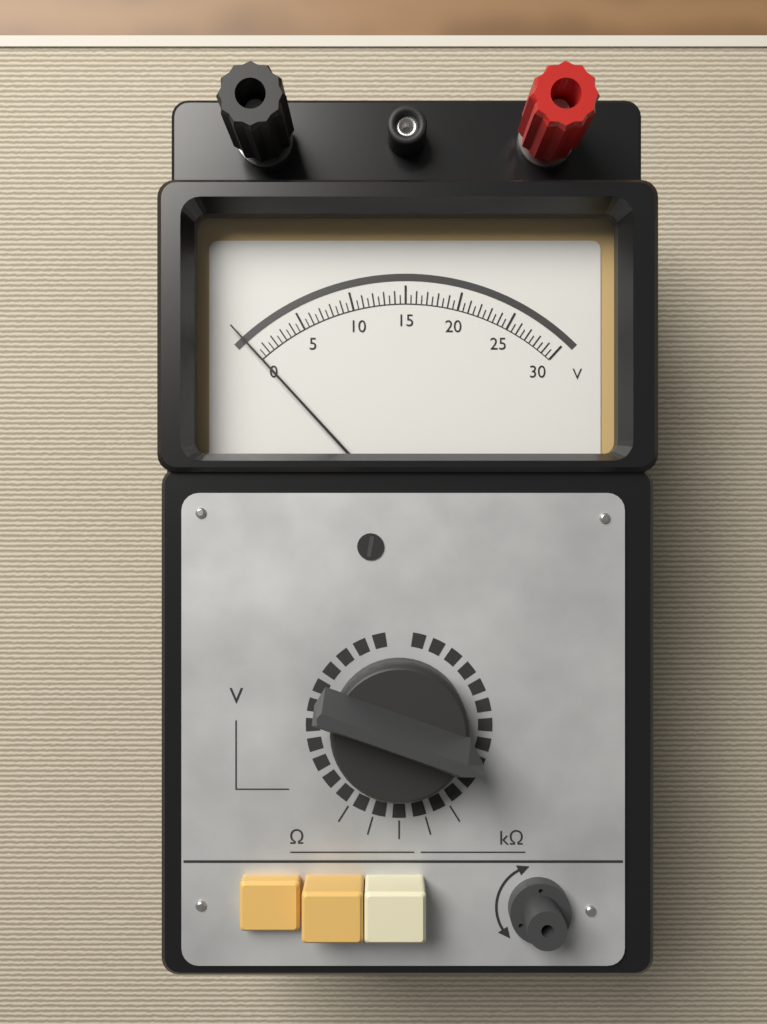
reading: 0.0 V
